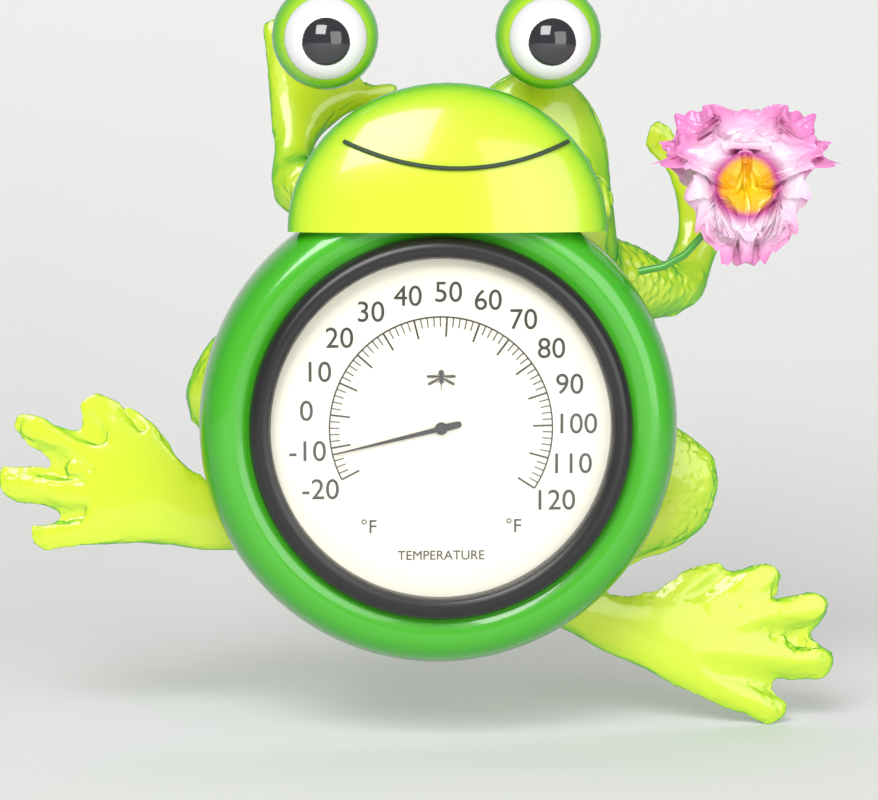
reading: -12 °F
